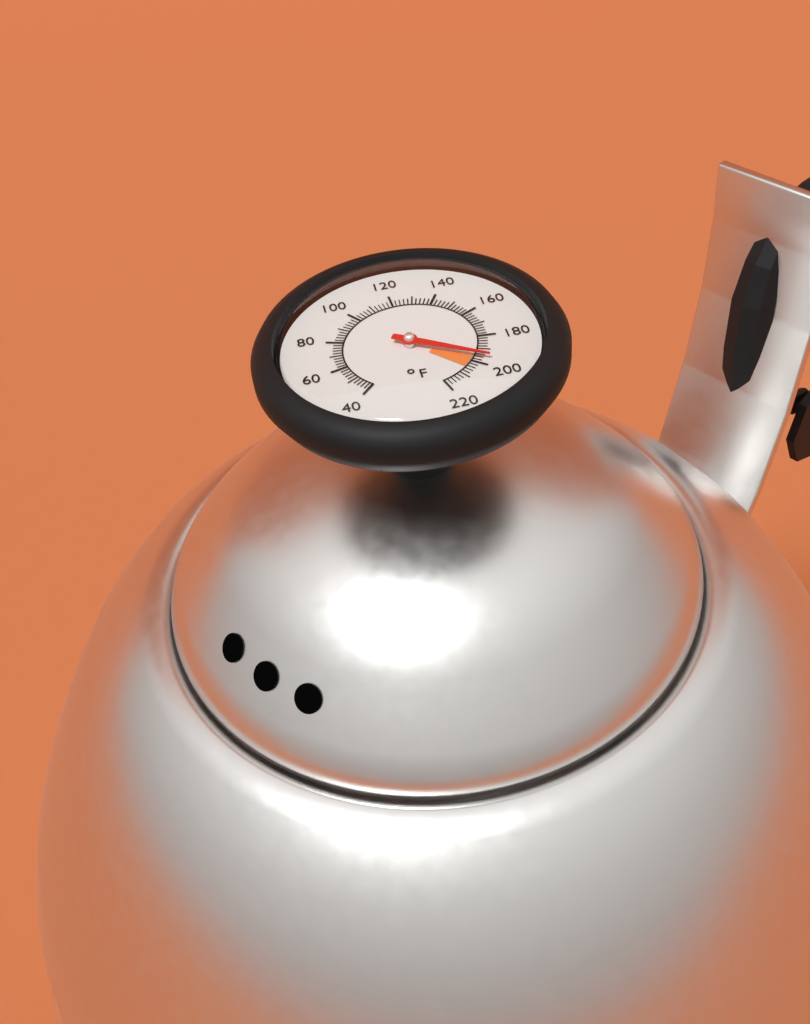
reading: 196 °F
